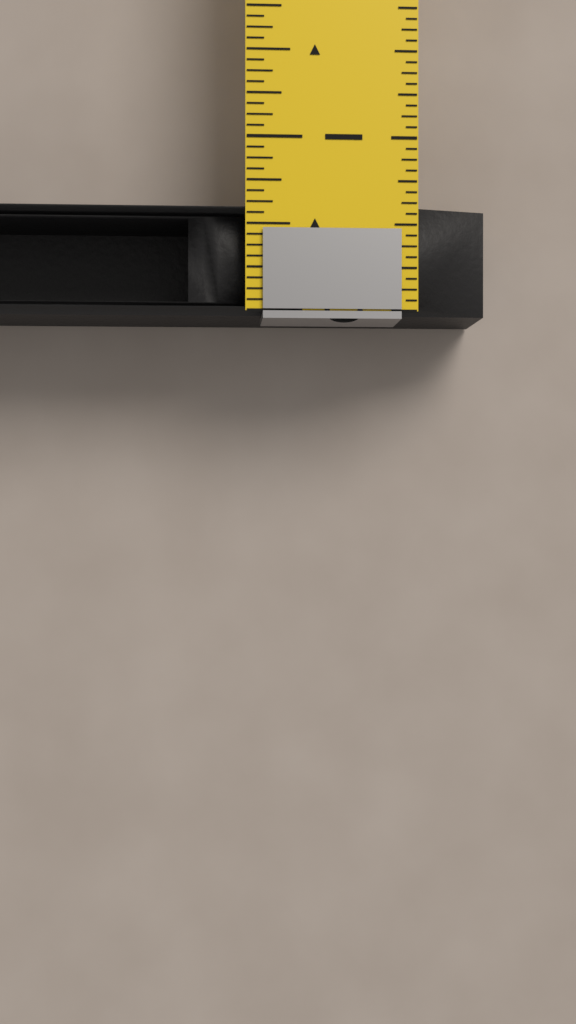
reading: 0.6250 in
